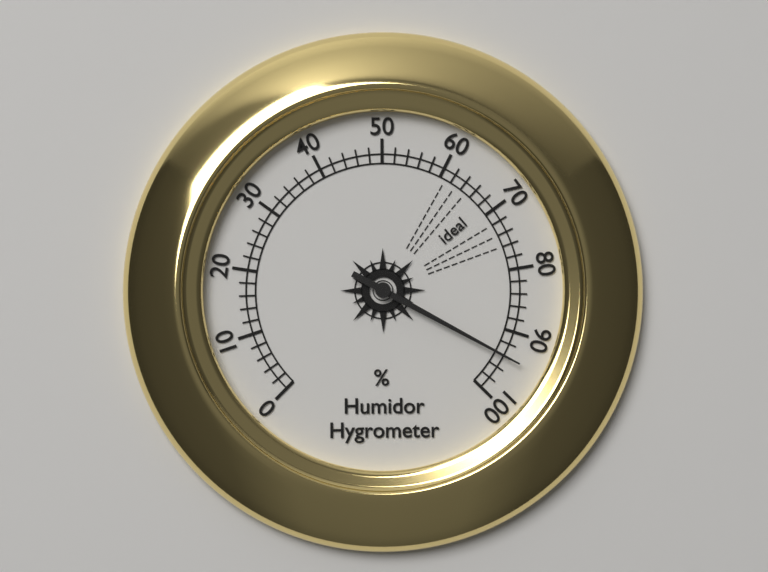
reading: 94 %
